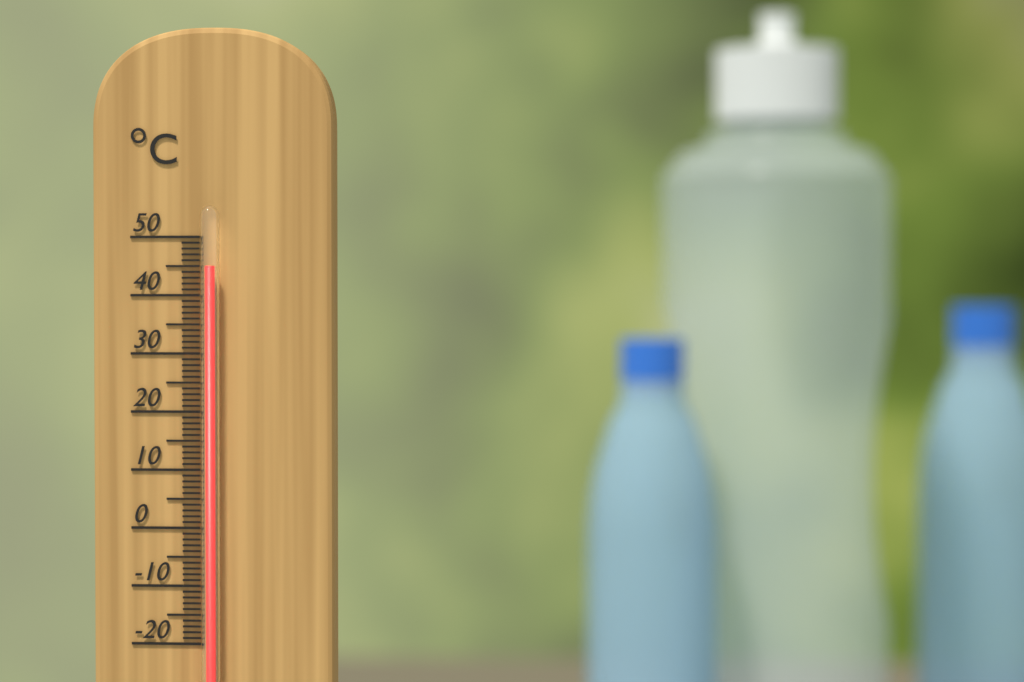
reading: 45 °C
